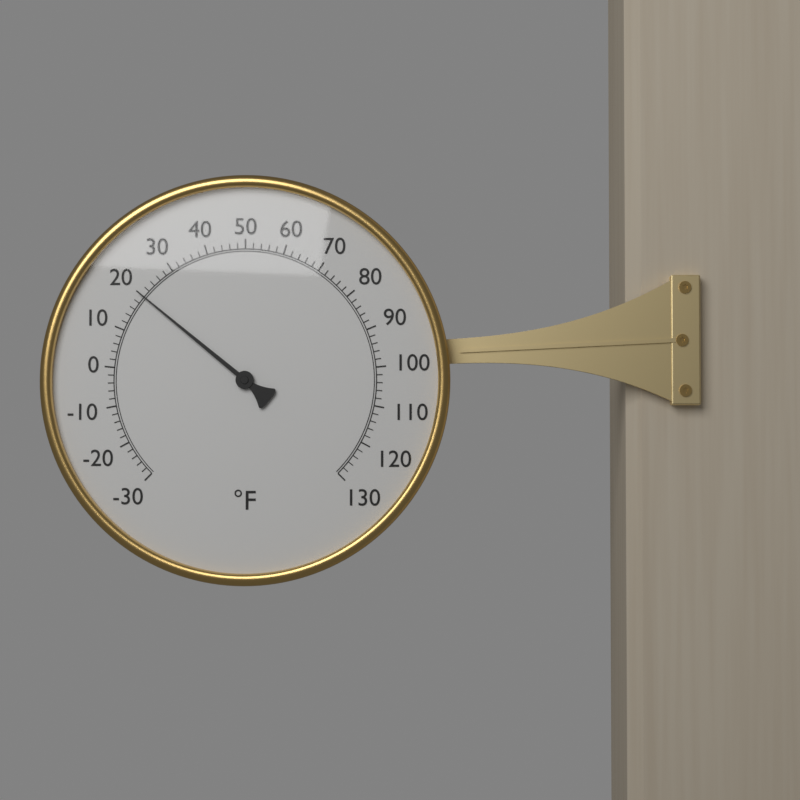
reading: 20 °F
